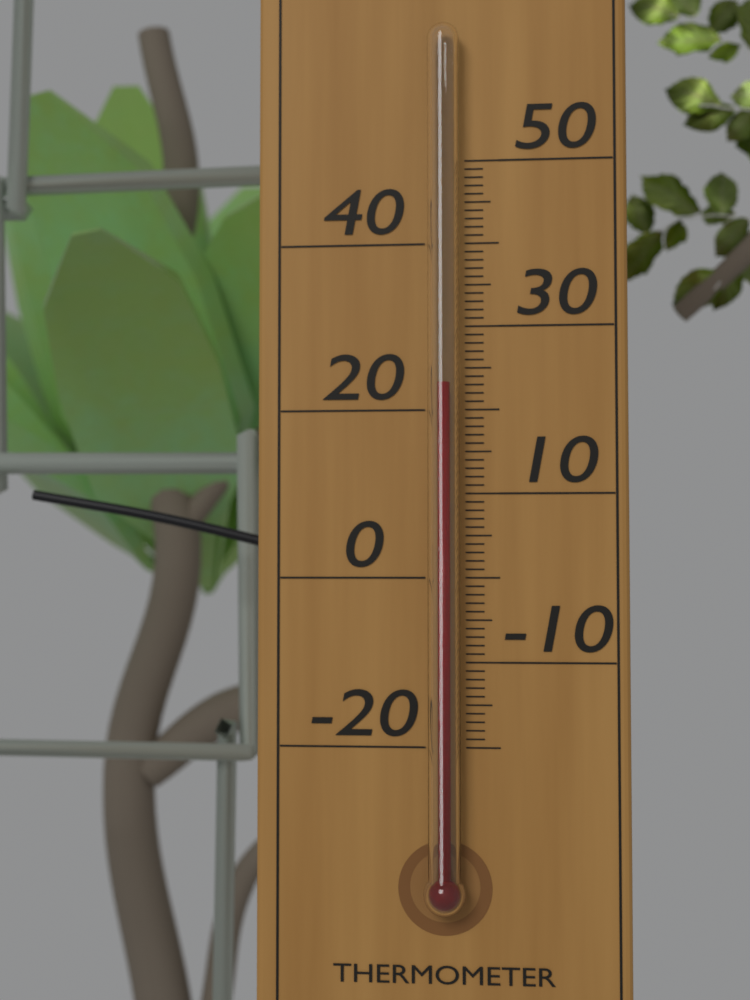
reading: 23 °C
